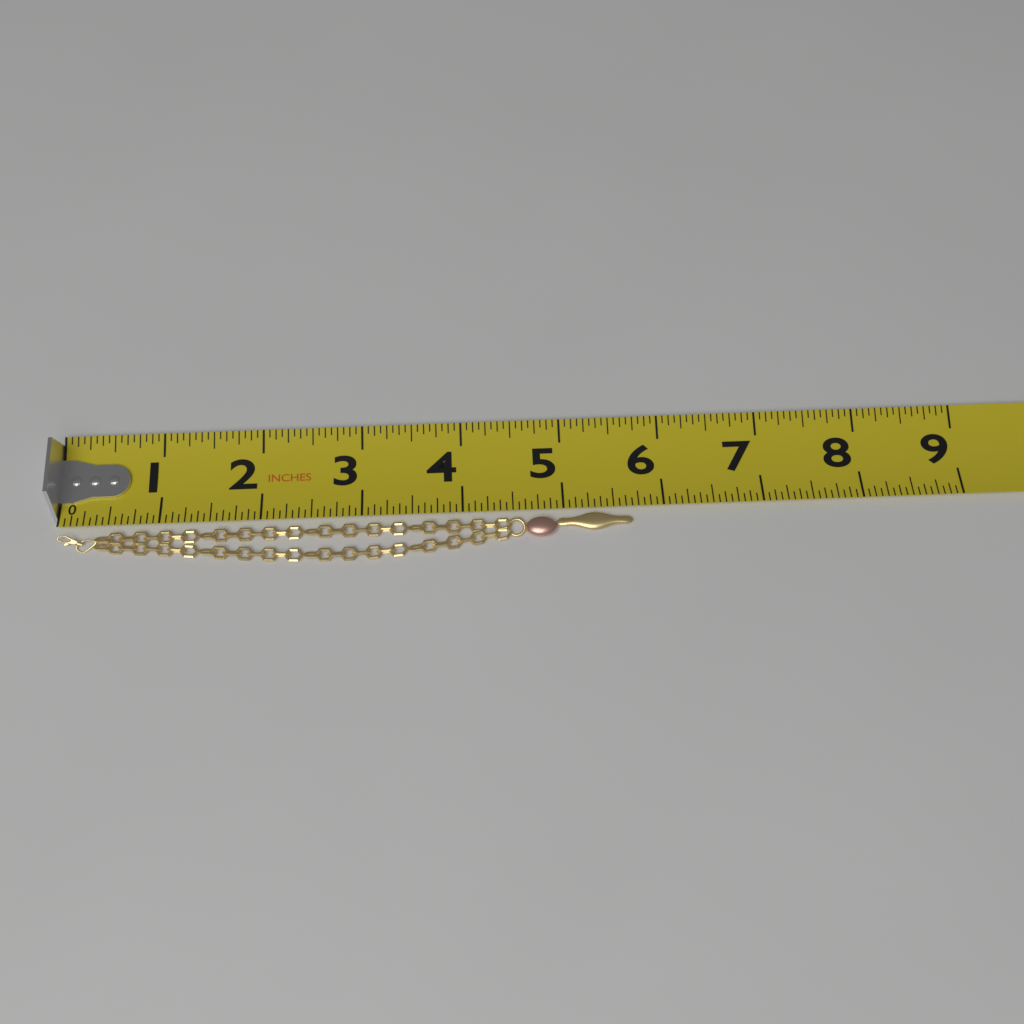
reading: 5.6875 in
